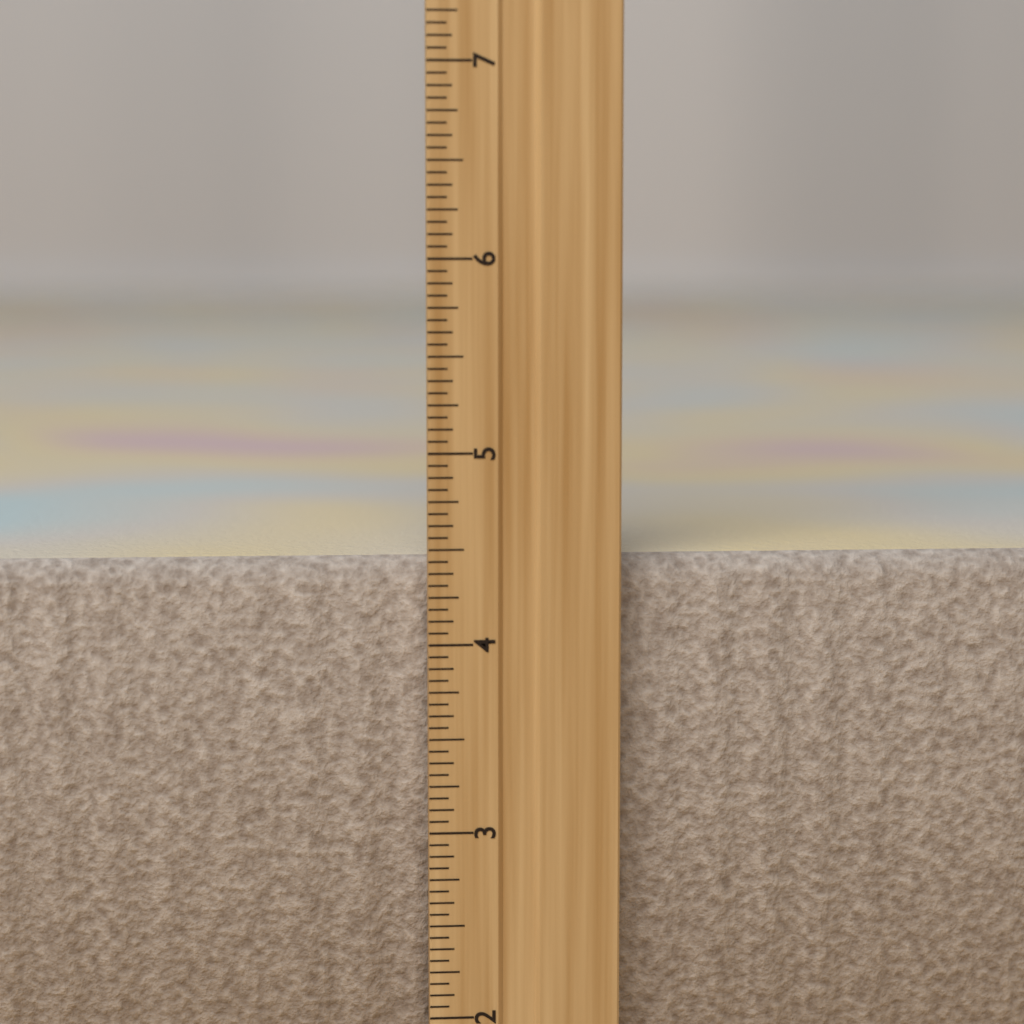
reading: 4.4375 inch
